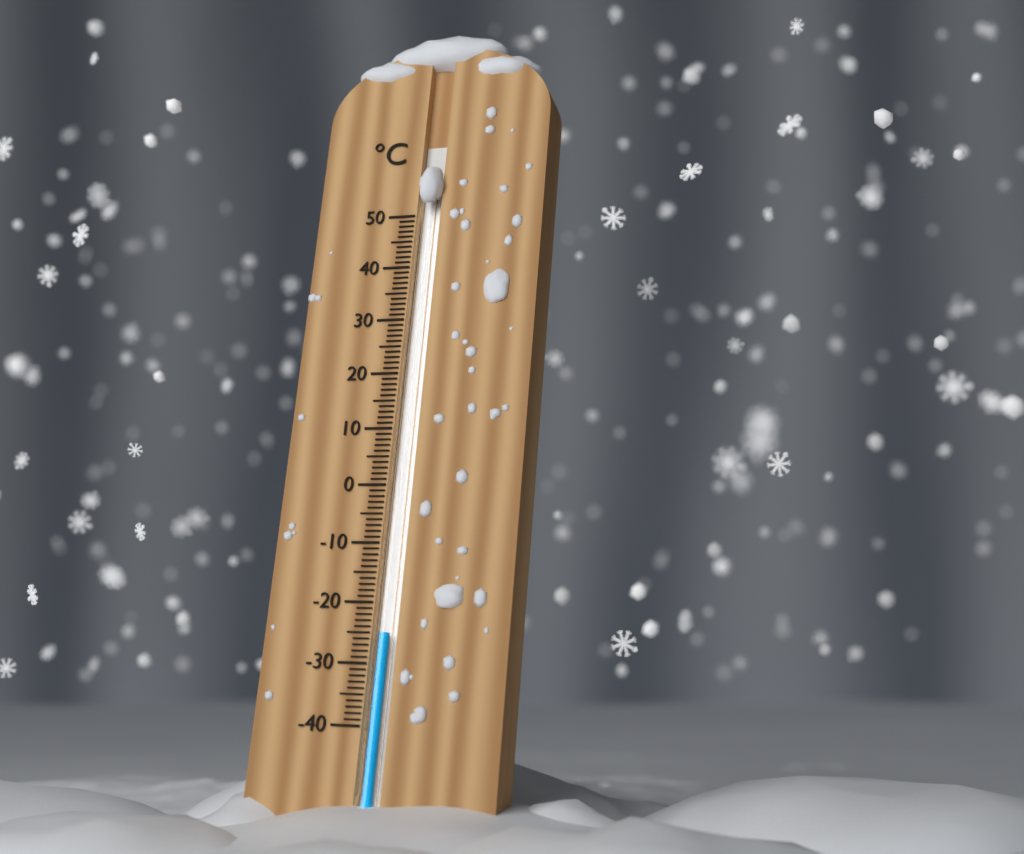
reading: -25 °C
